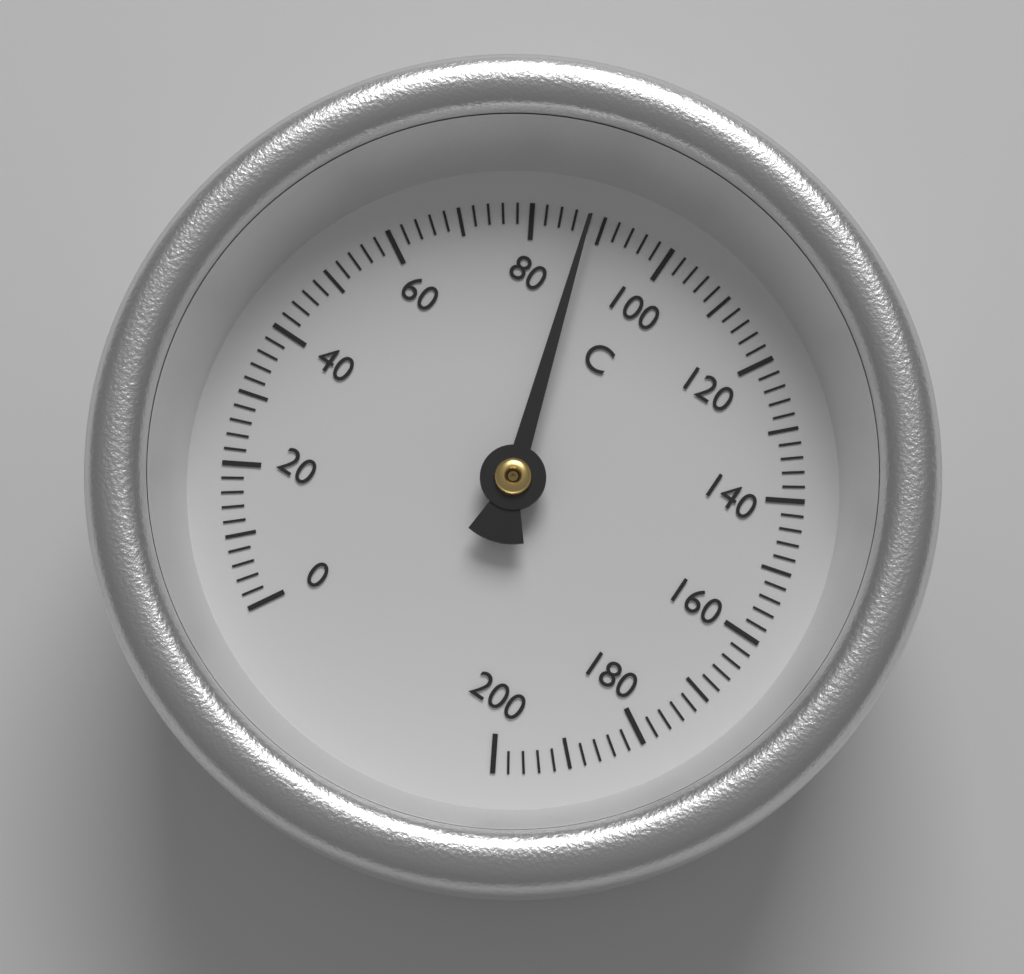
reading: 88 °C
